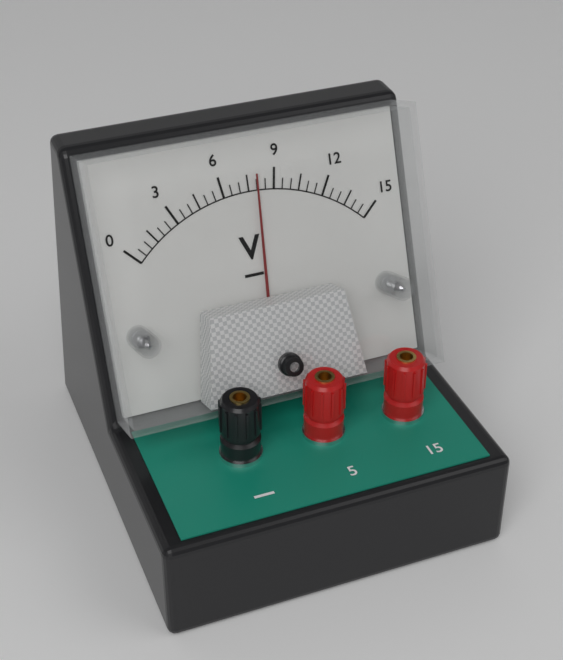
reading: 8.0 V
